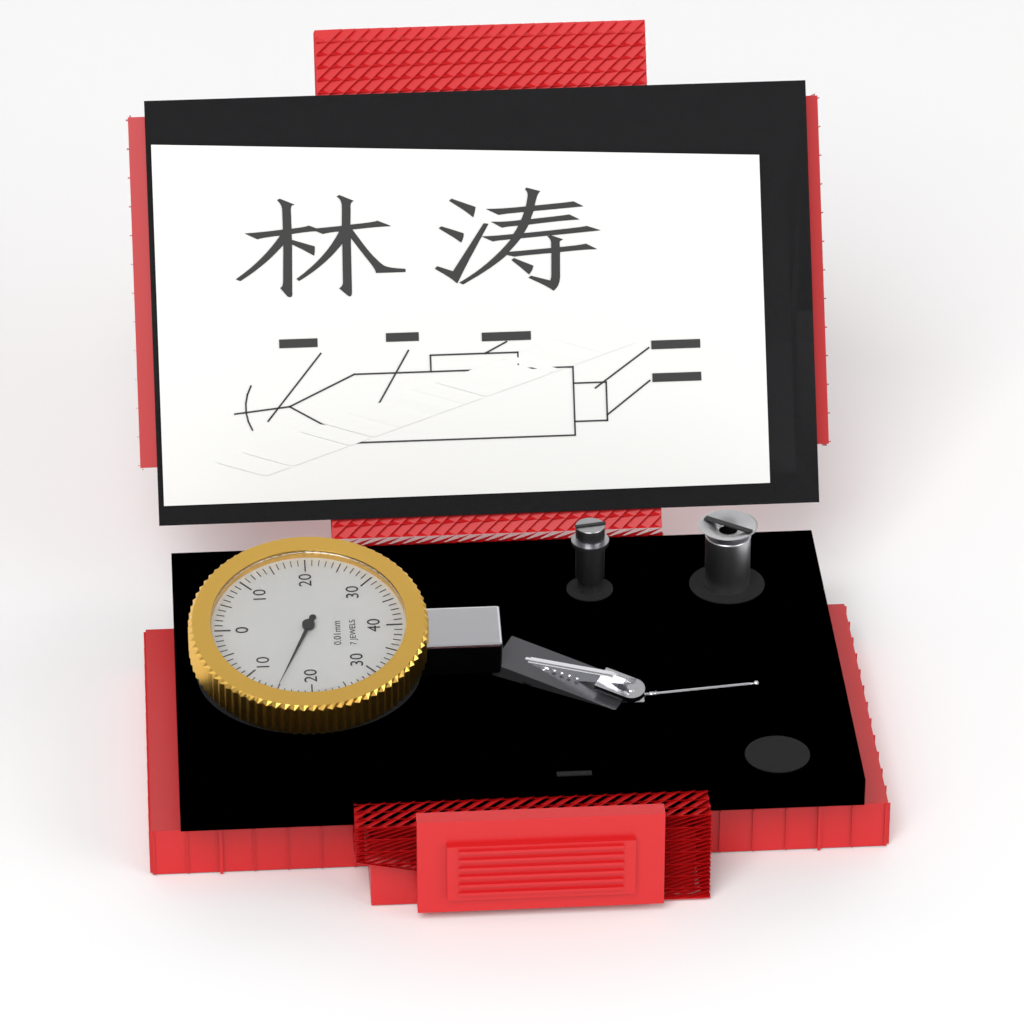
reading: 15 0.01mm
